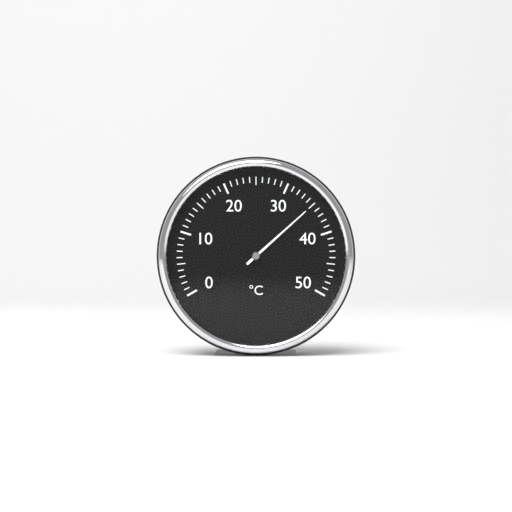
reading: 35 °C
